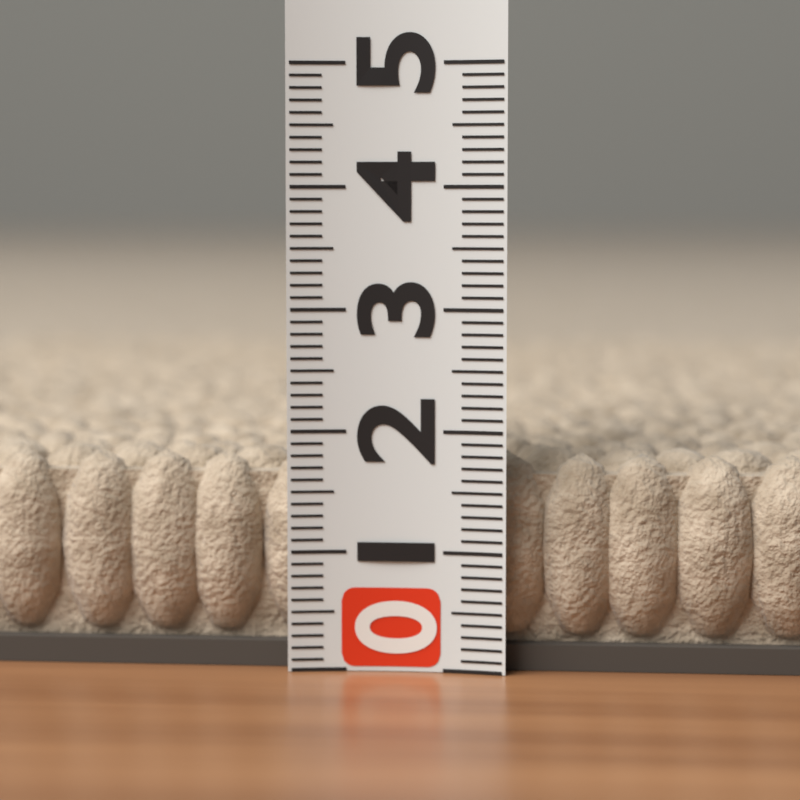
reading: 1.8 (no unit)
